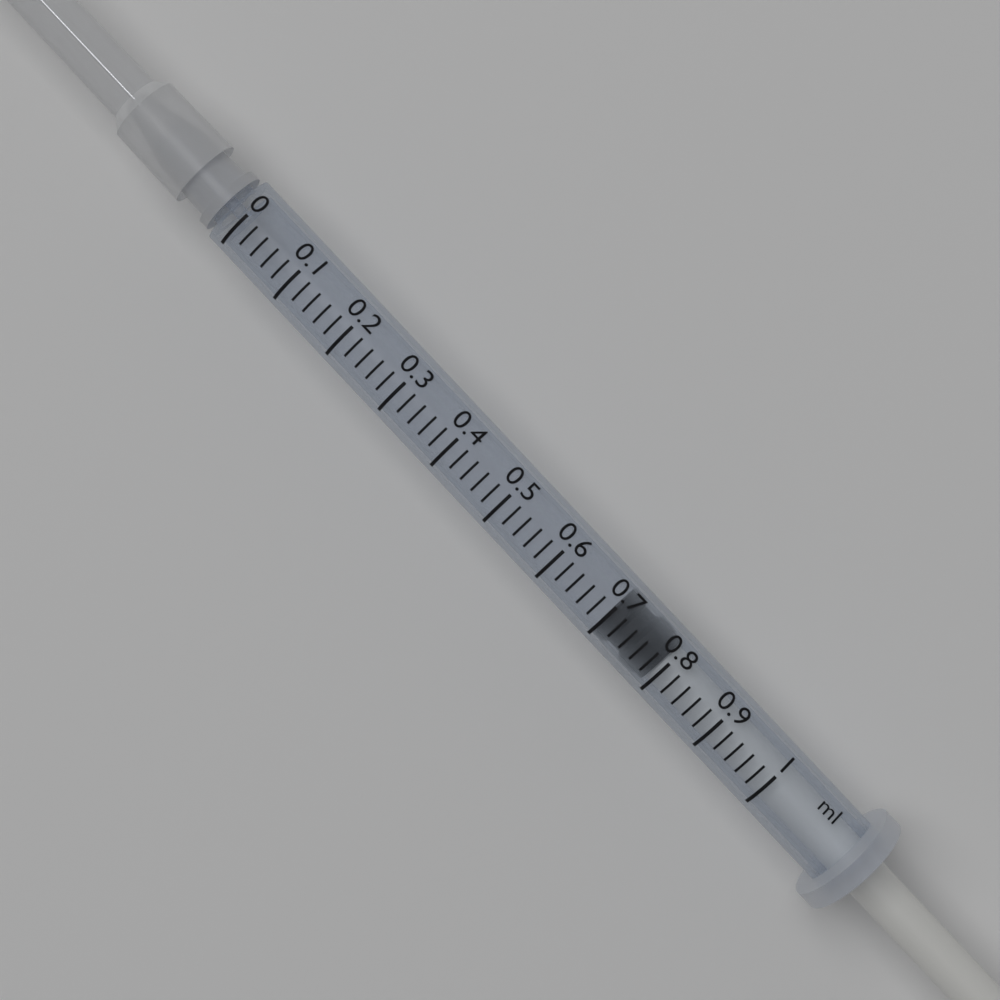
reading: 0.70 ml
